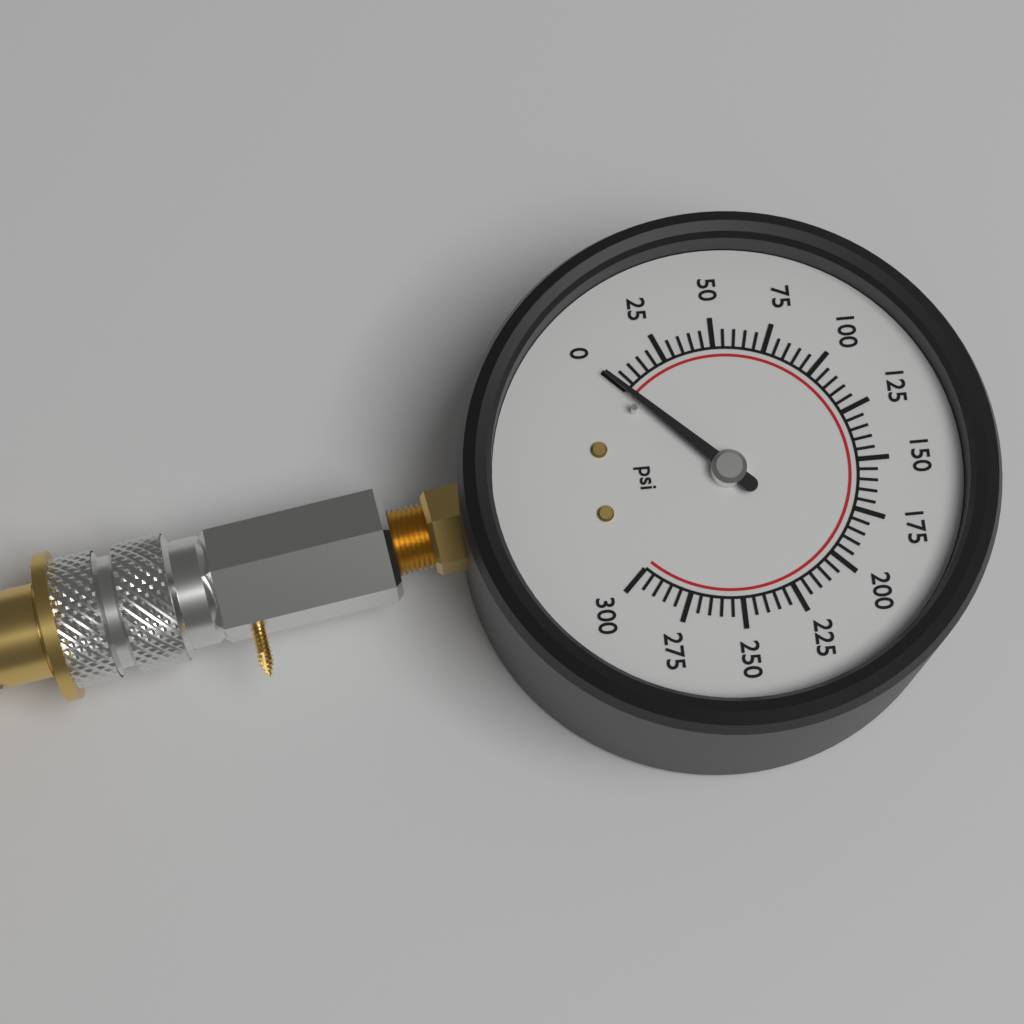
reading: 0 psi
